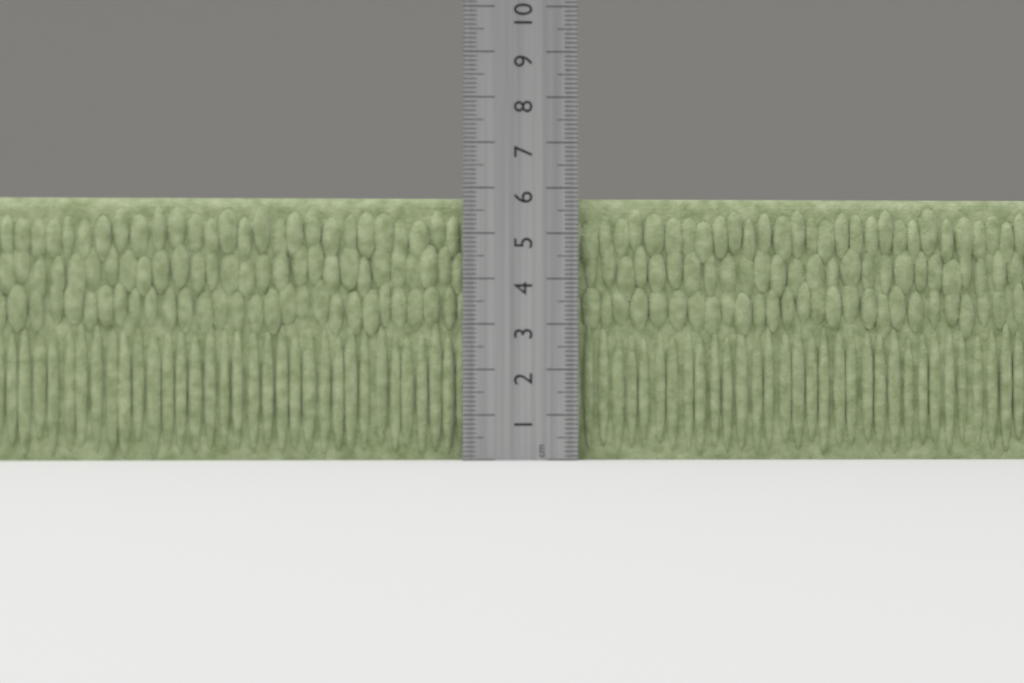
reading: 5.8 cm
